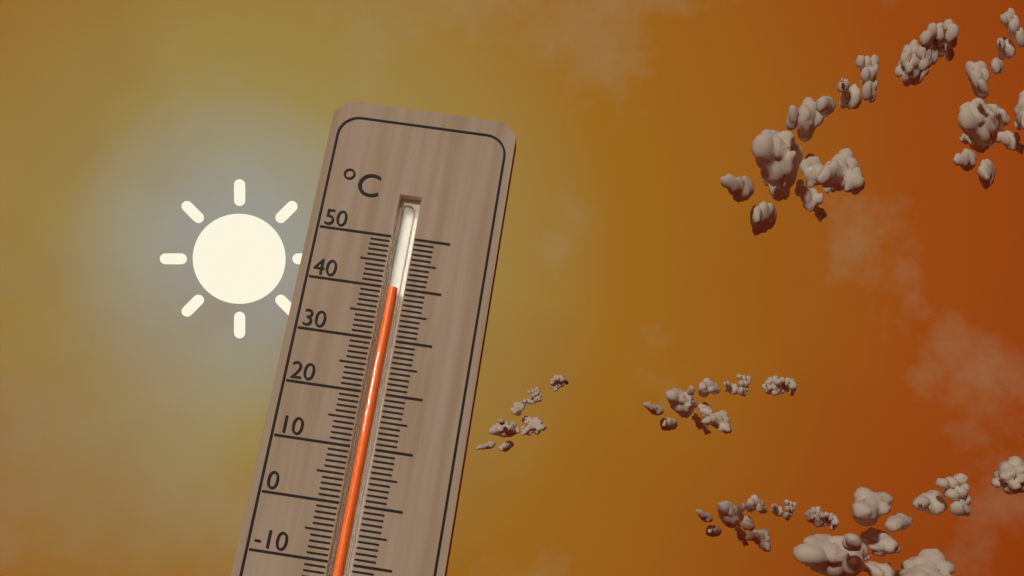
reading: 40 °C
